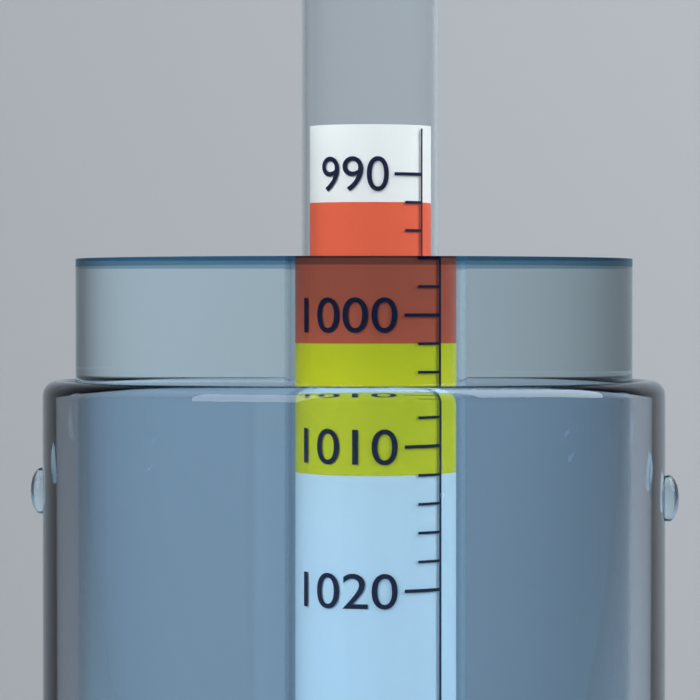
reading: 996 (no unit)
